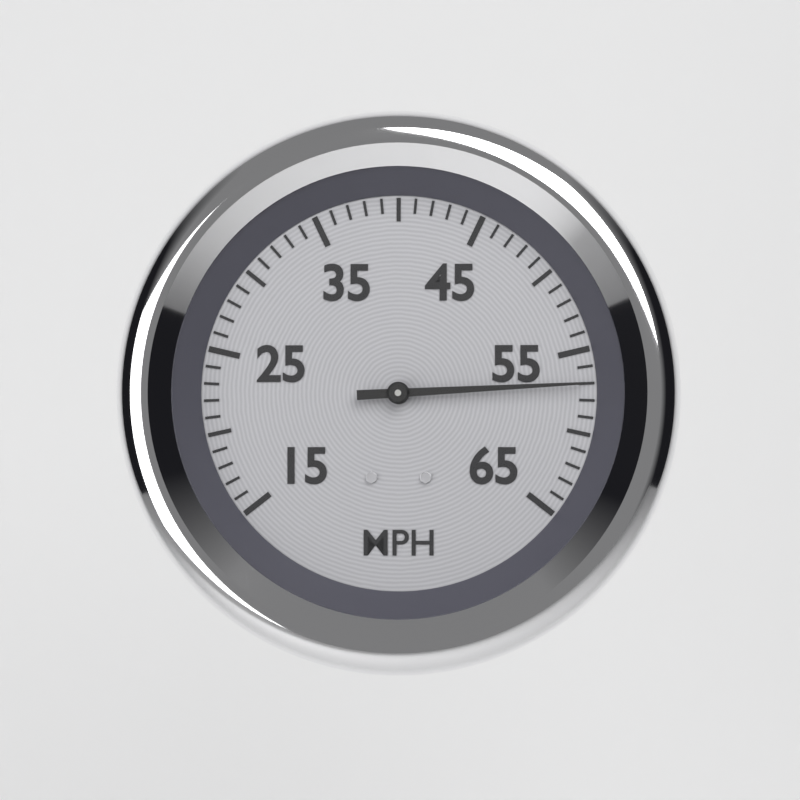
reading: 57 MPH
